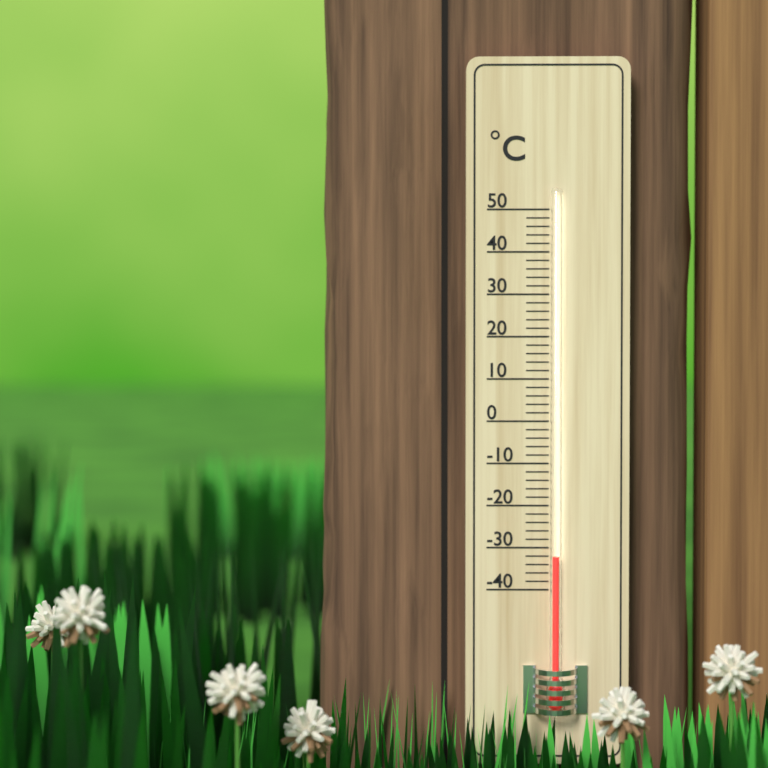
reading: -32 °C
